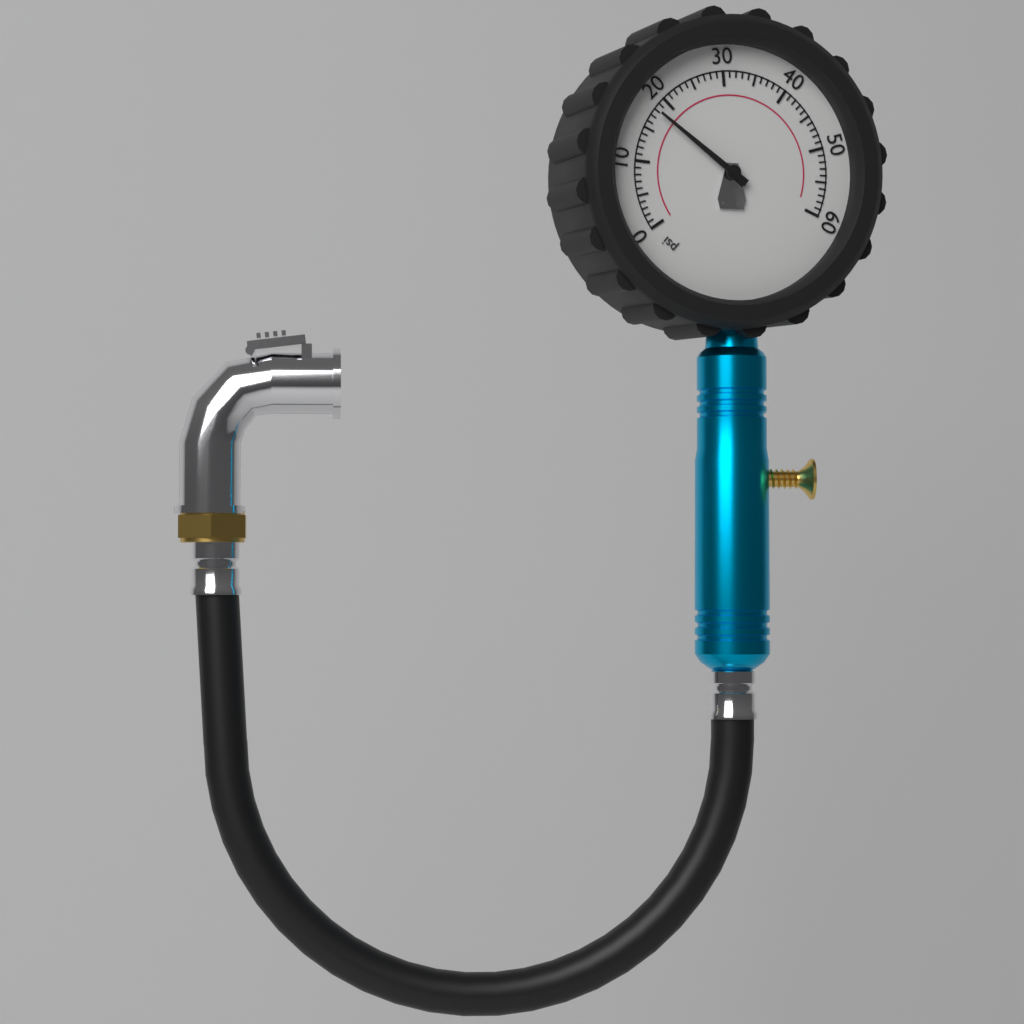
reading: 18 psi
